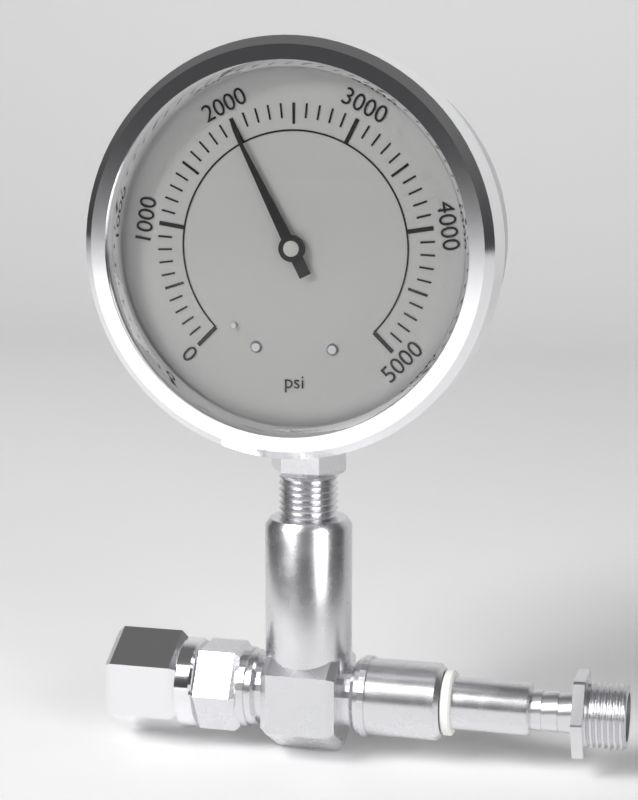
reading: 2000 psi
